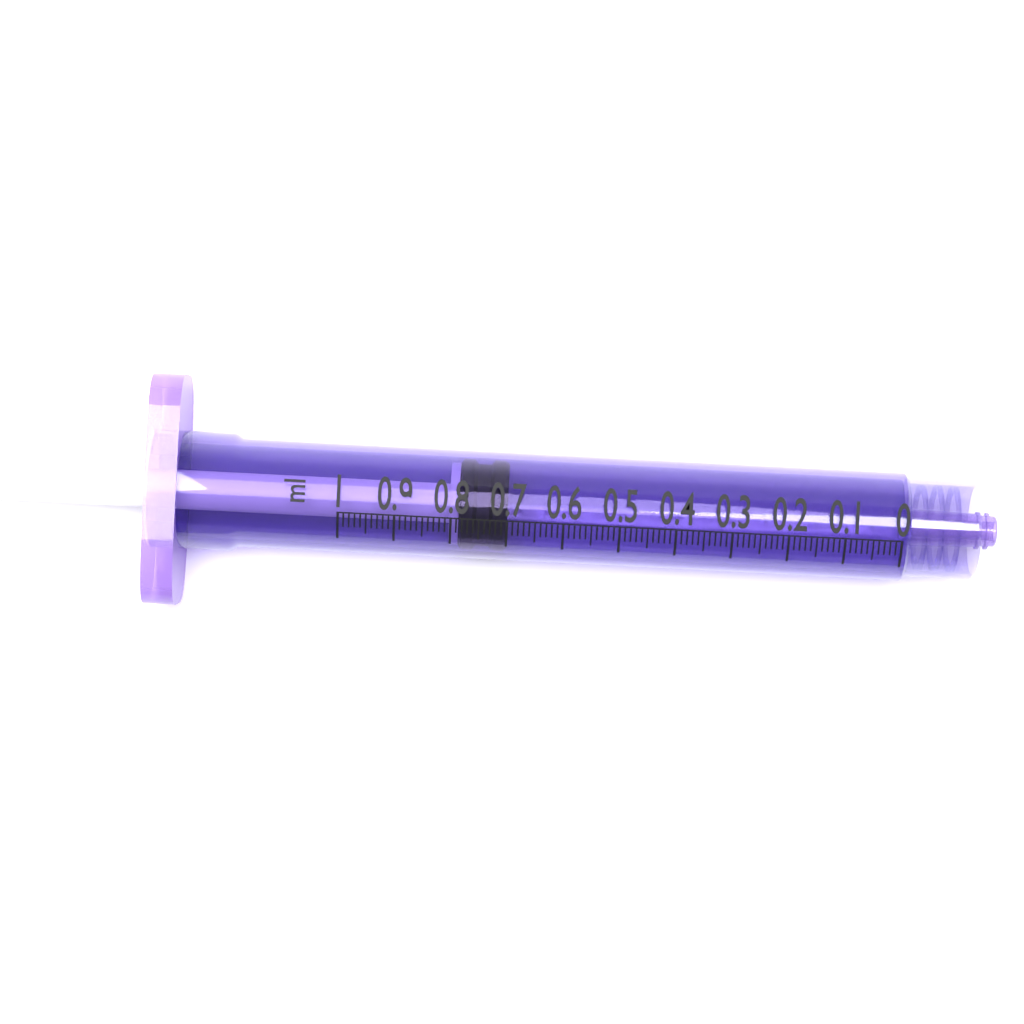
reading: 0.70 ml
